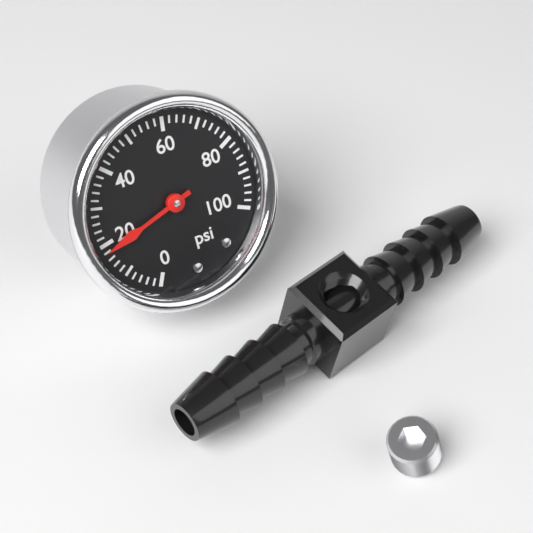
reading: 18 psi
